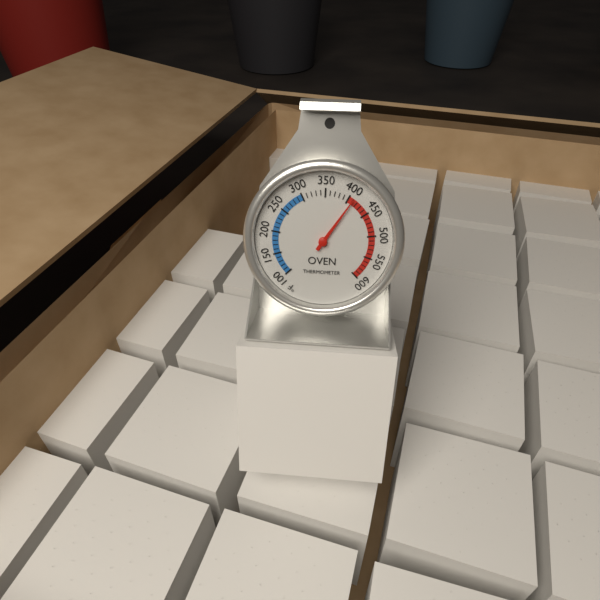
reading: 410 °F
